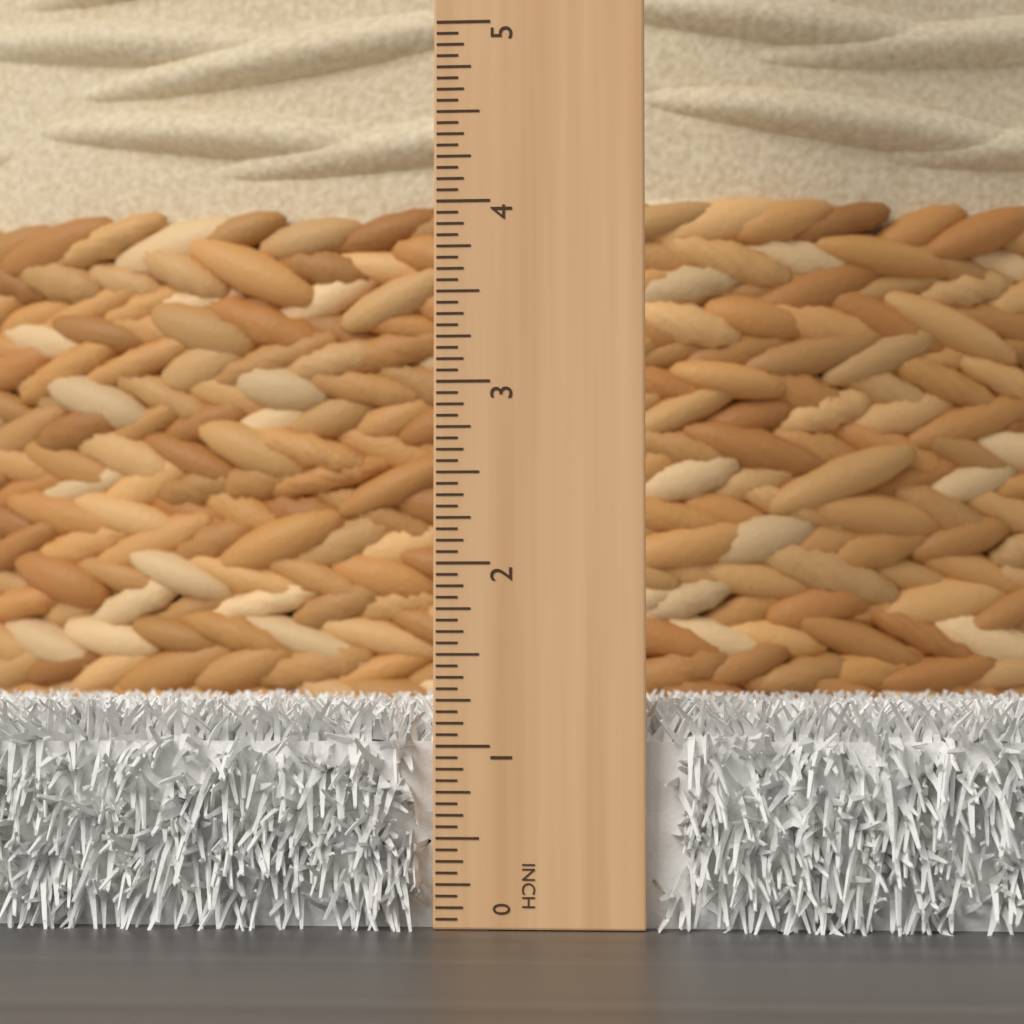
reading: 1.2500 in
